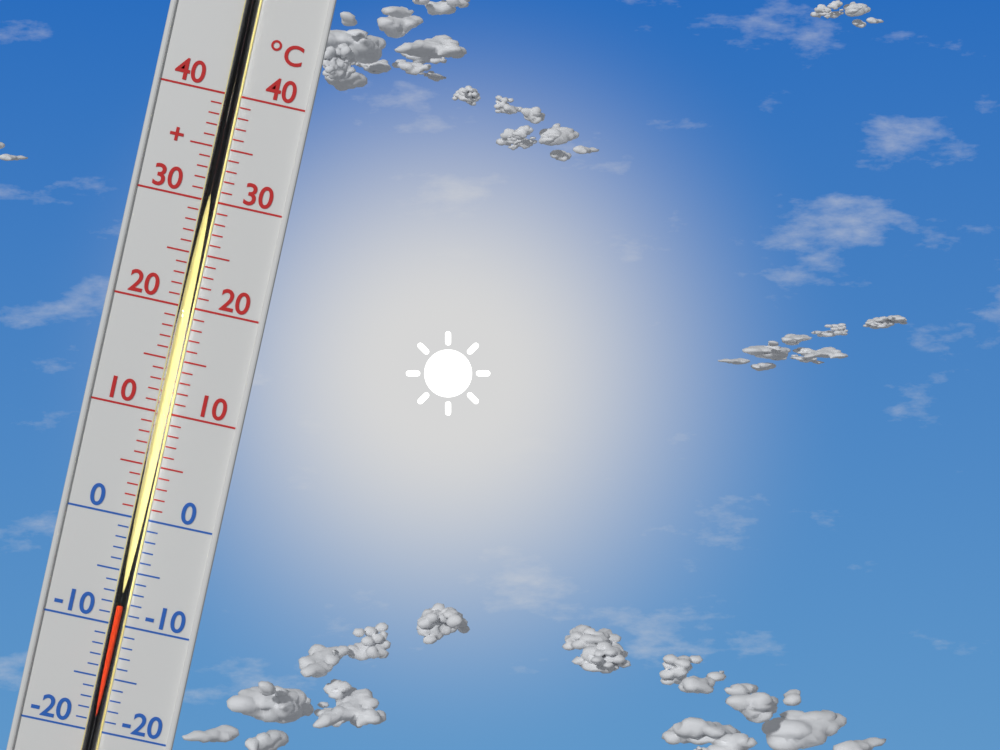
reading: -8 °C
